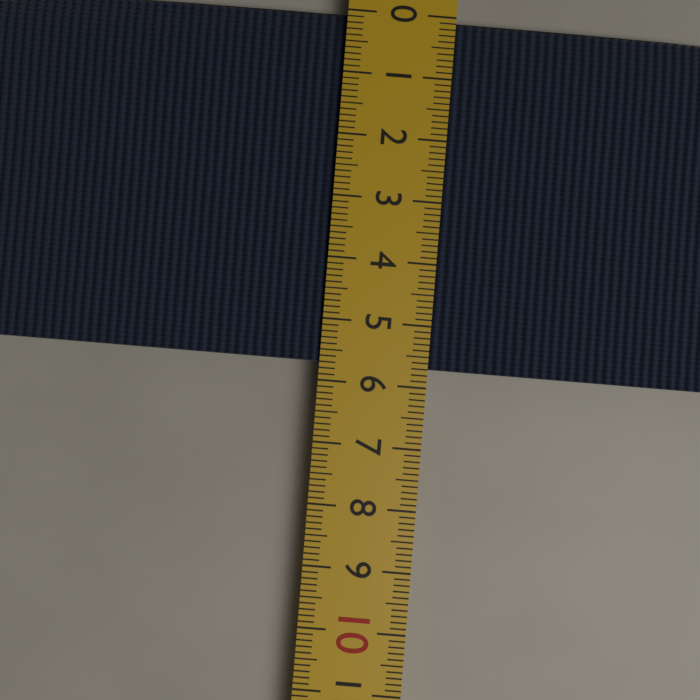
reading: 5.7 cm
